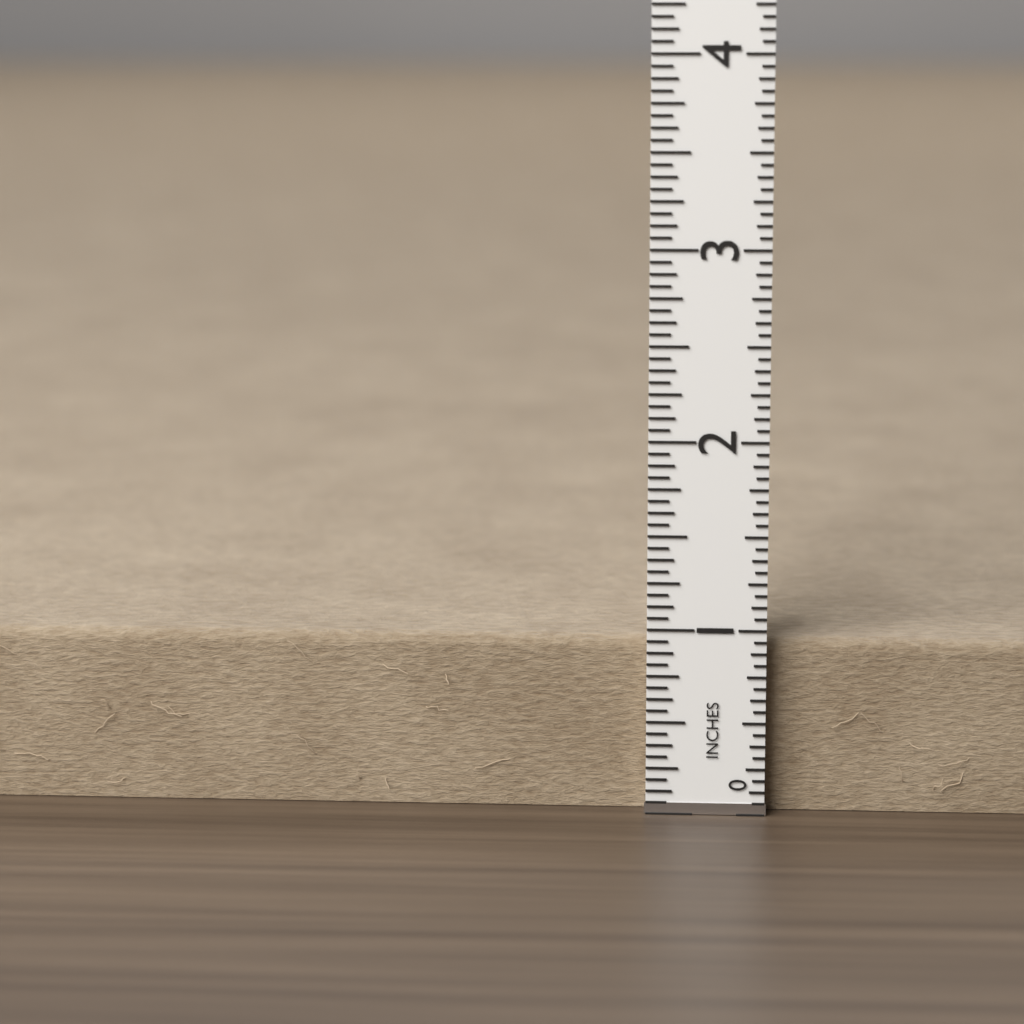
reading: 0.9375 in
